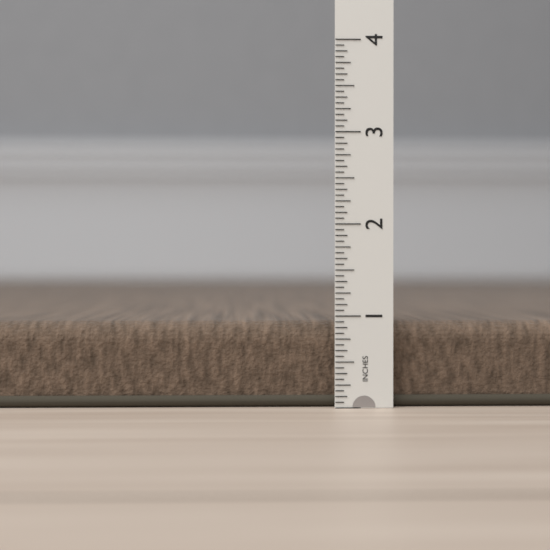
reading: 0.9375 in
